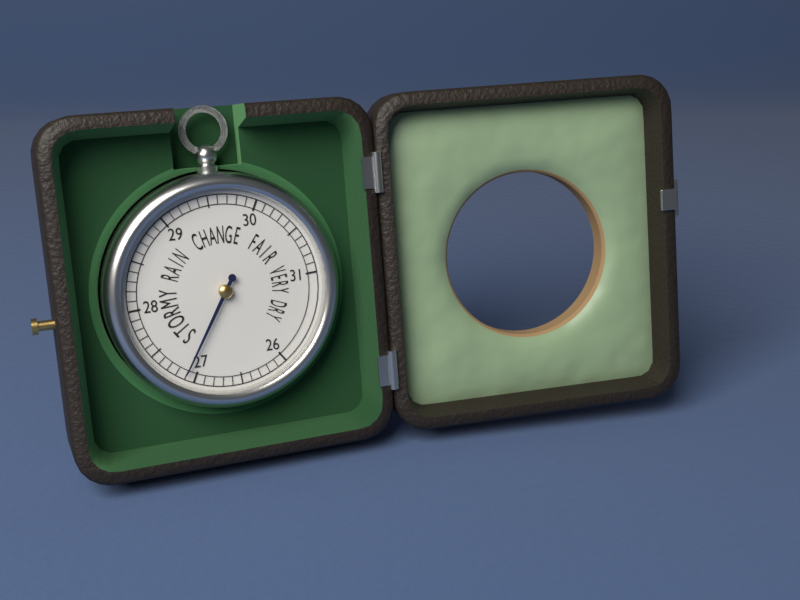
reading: 27.1 (no unit)
